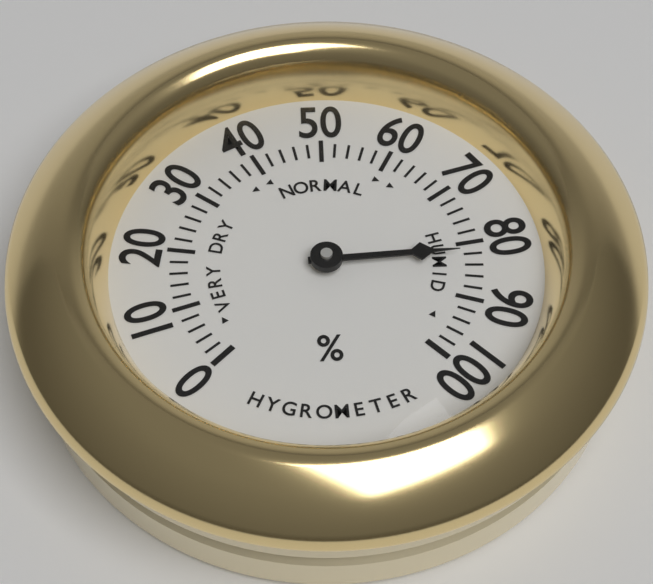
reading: 82 %
